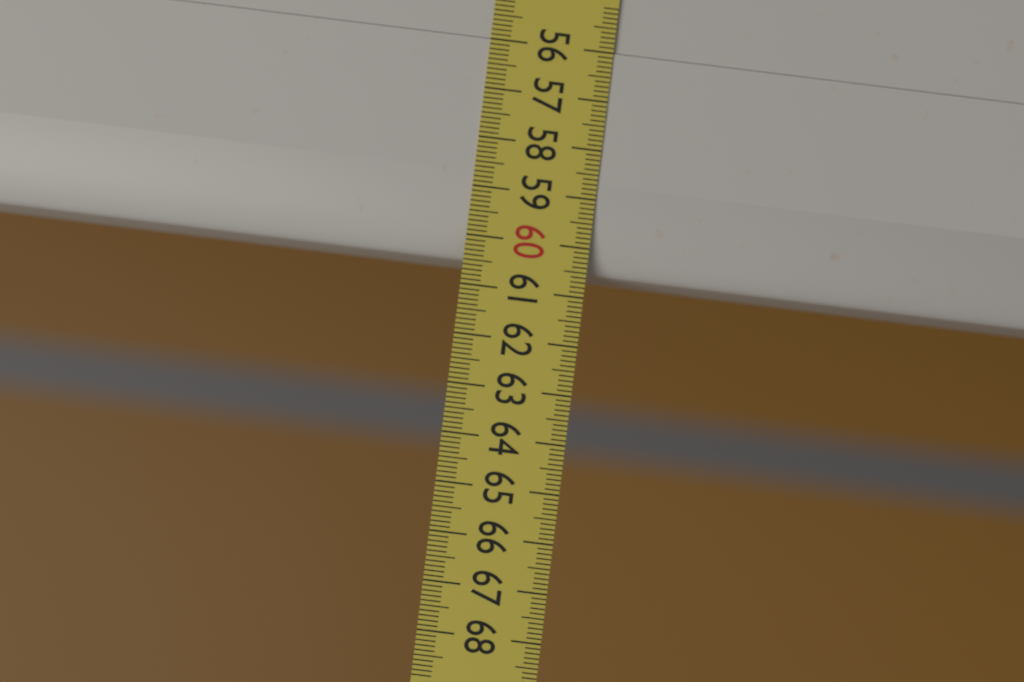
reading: 60.5 (no unit)
